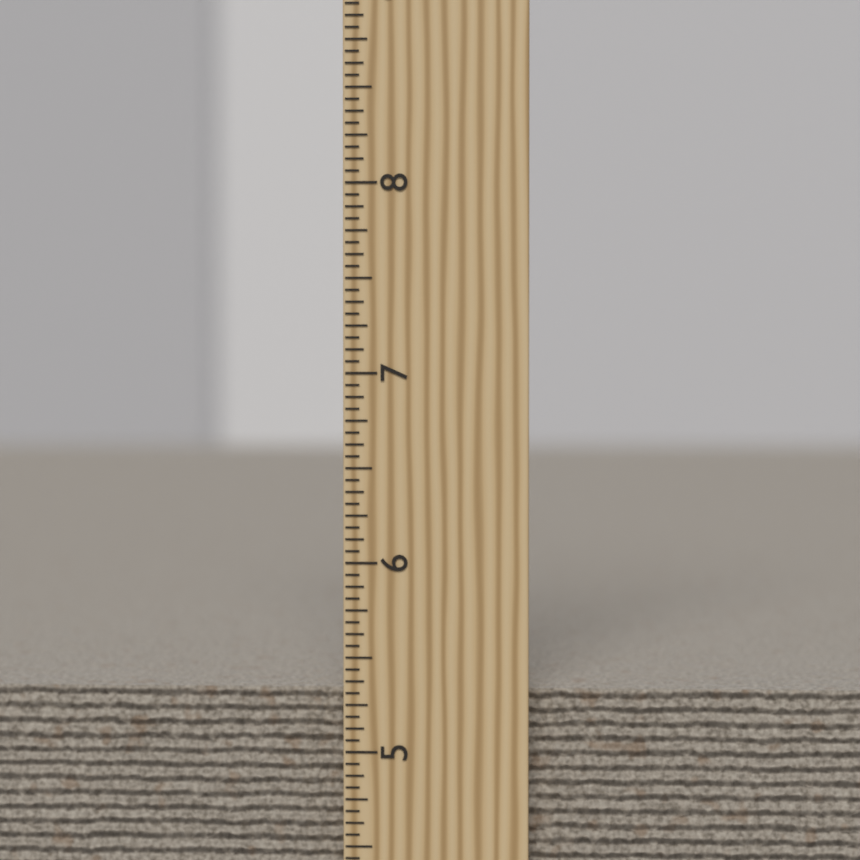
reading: 5.3125 inch
